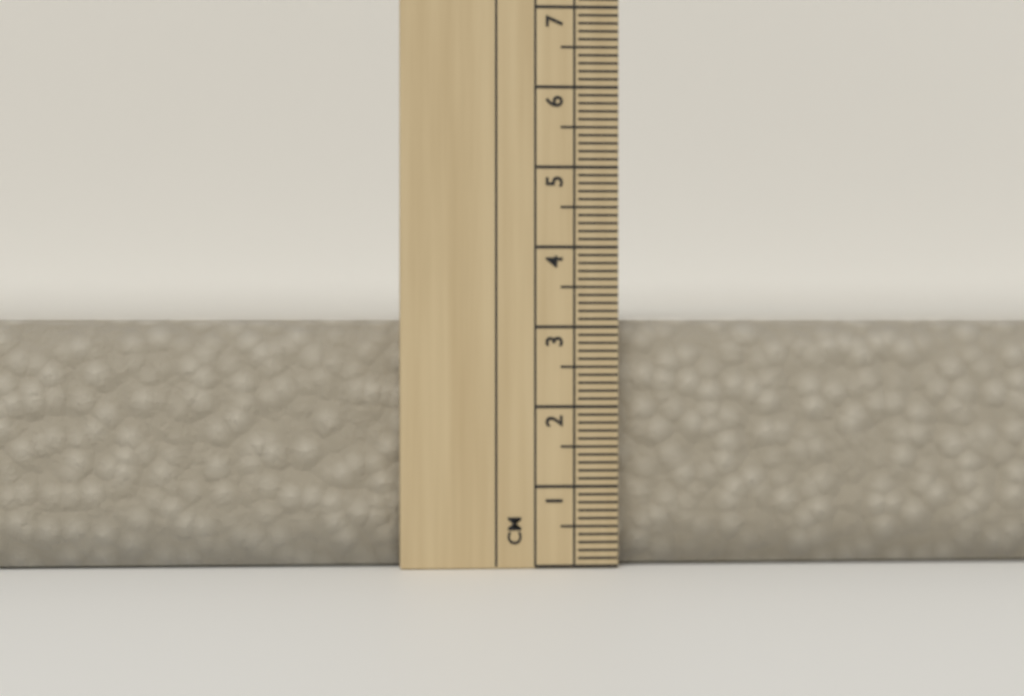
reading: 3.1 cm
